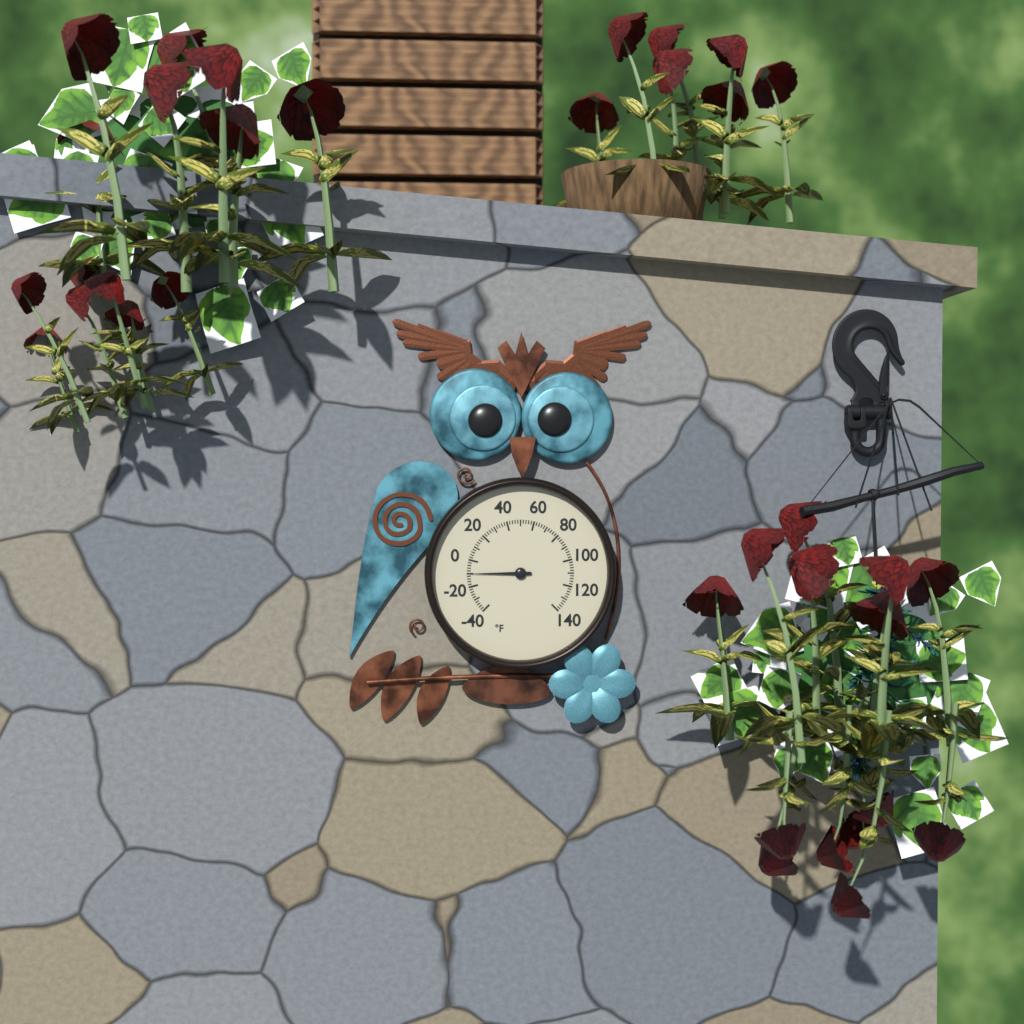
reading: -10 °F
